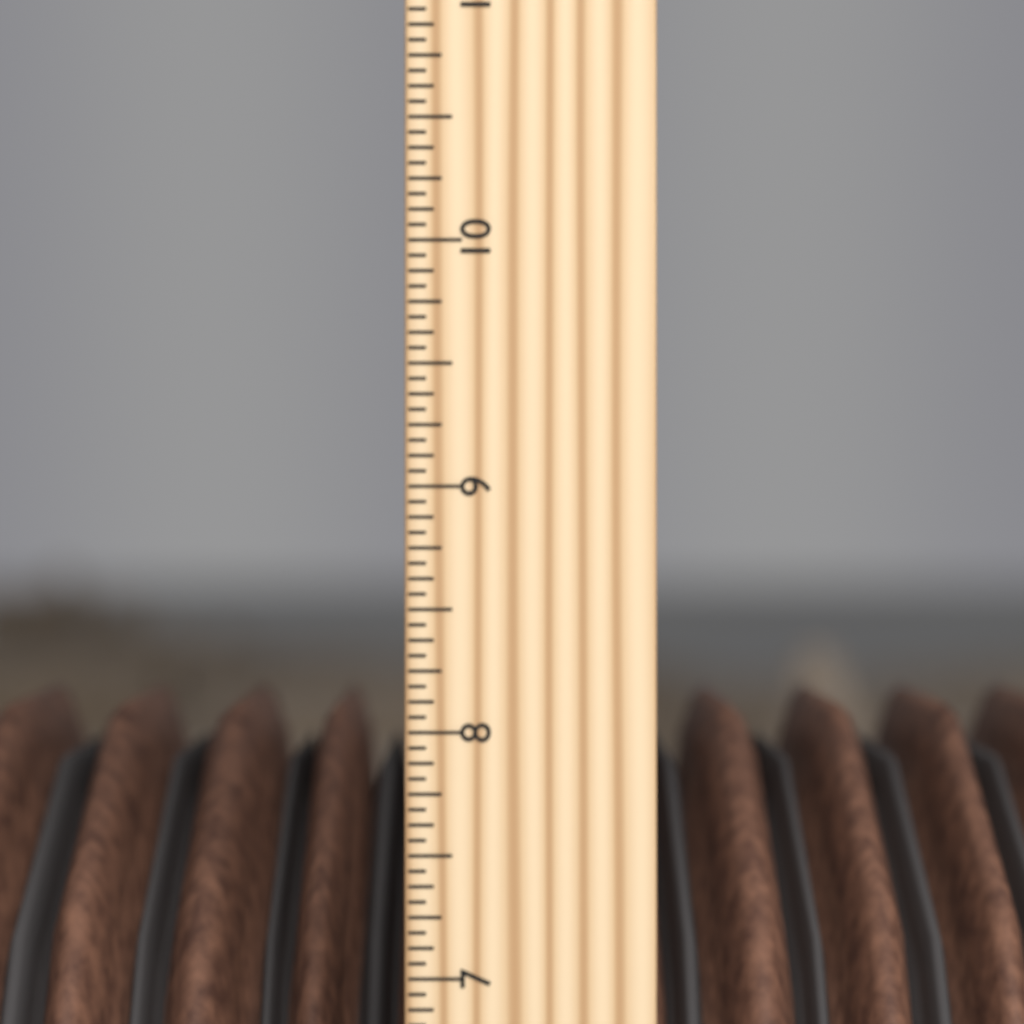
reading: 8.0000 inch
